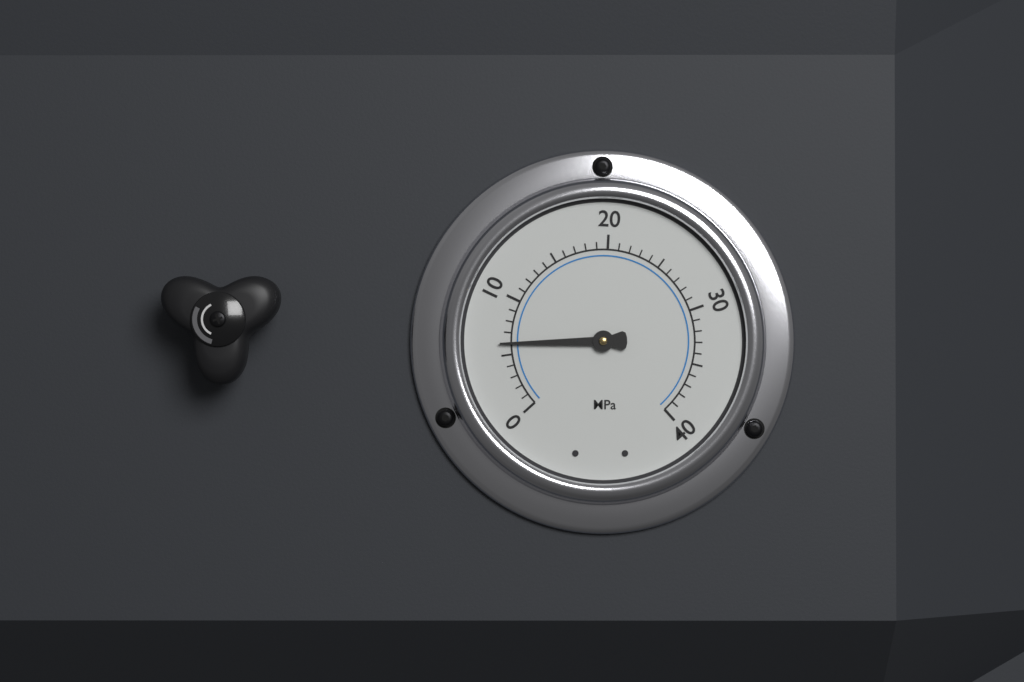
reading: 6 MPa
